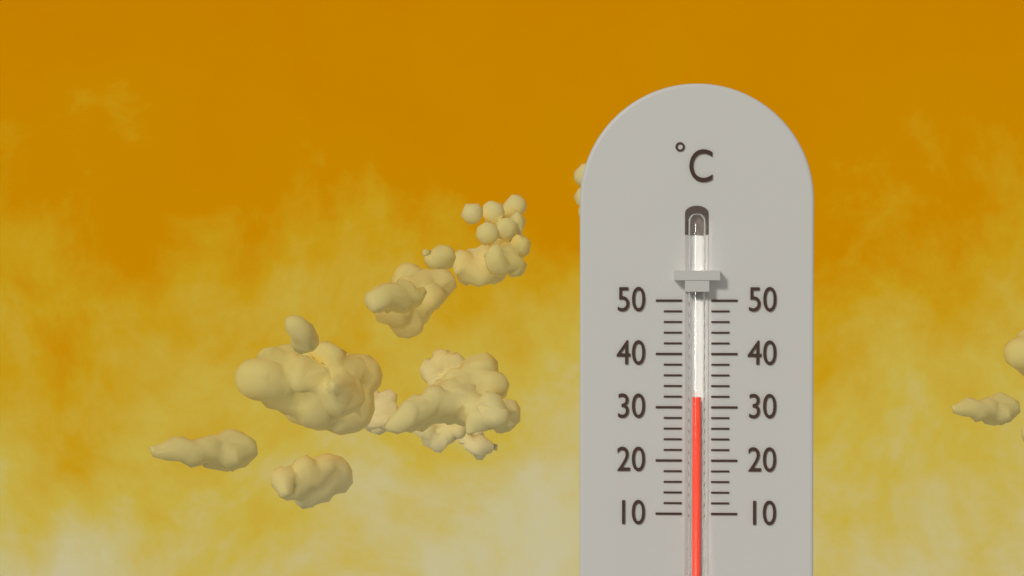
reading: 32 °C
